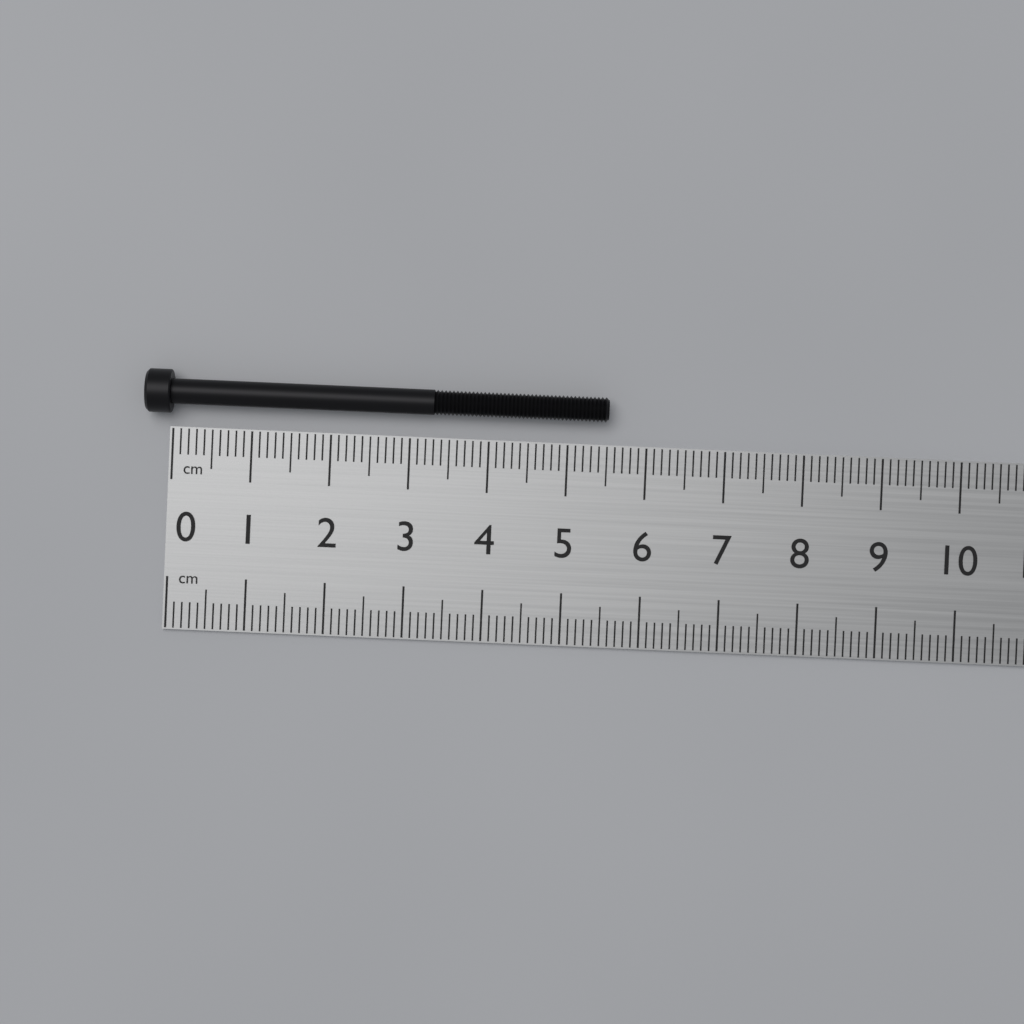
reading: 5.5 cm
